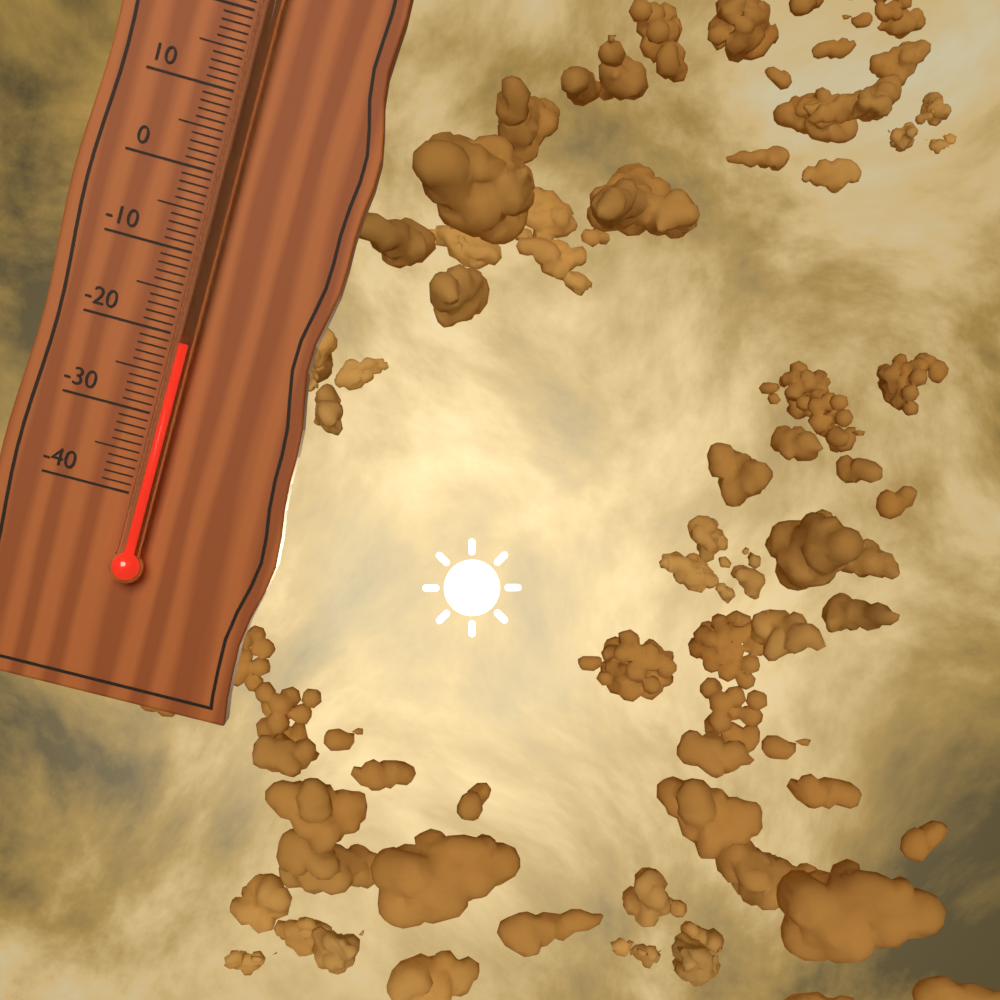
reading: -21 °C
